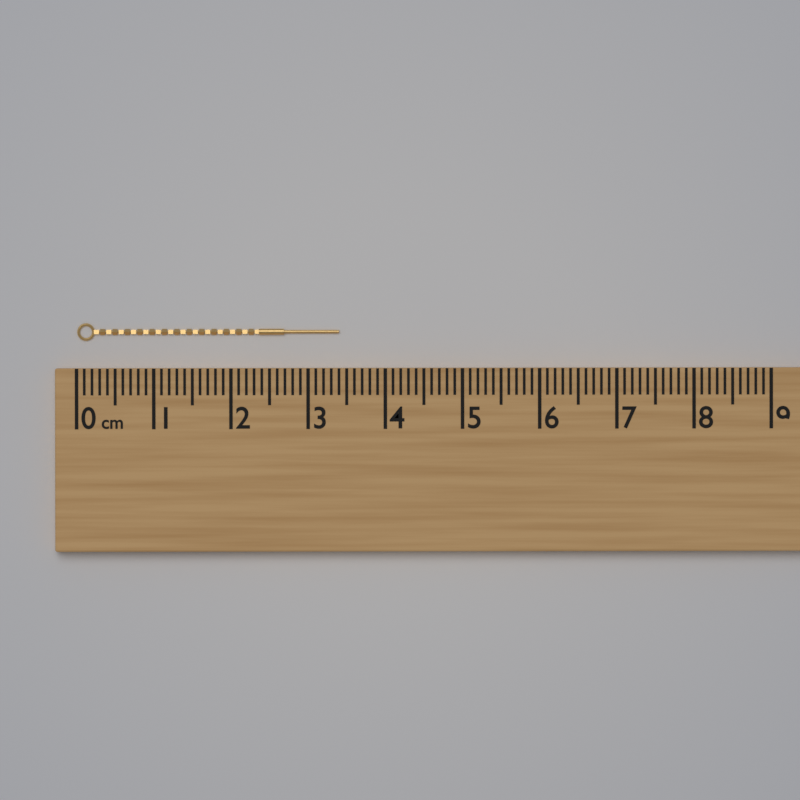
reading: 3.4 cm
